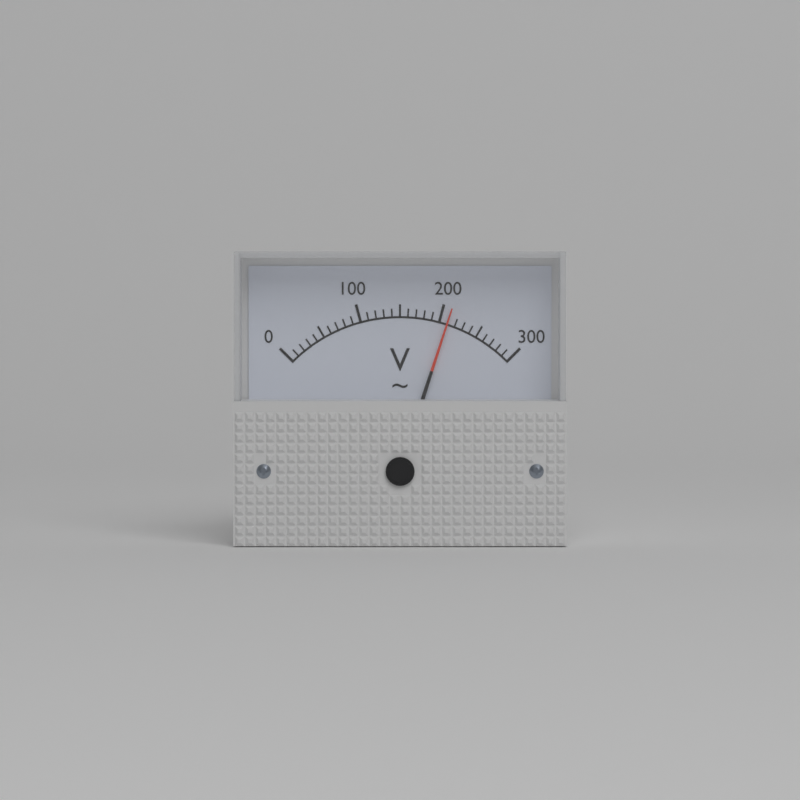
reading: 210 V
